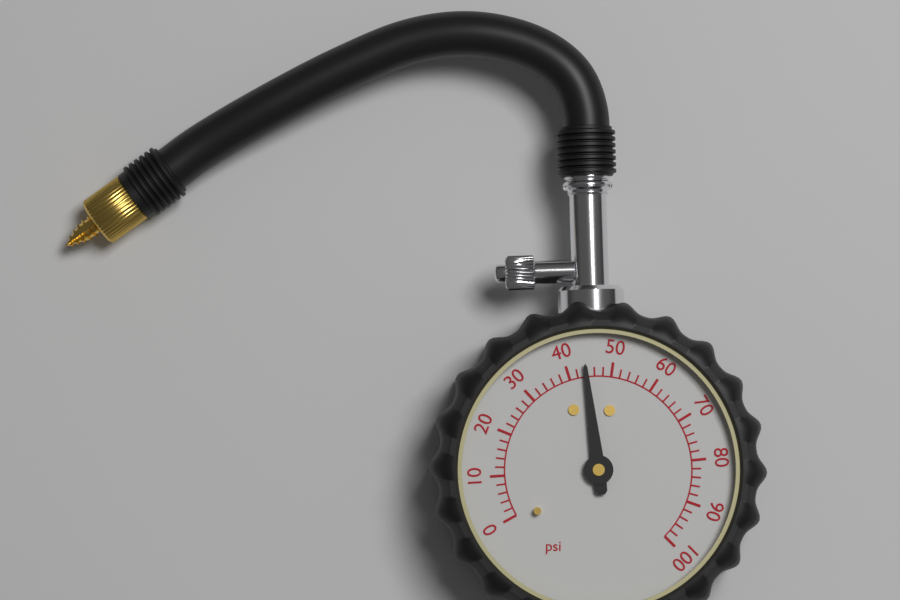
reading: 44 psi
